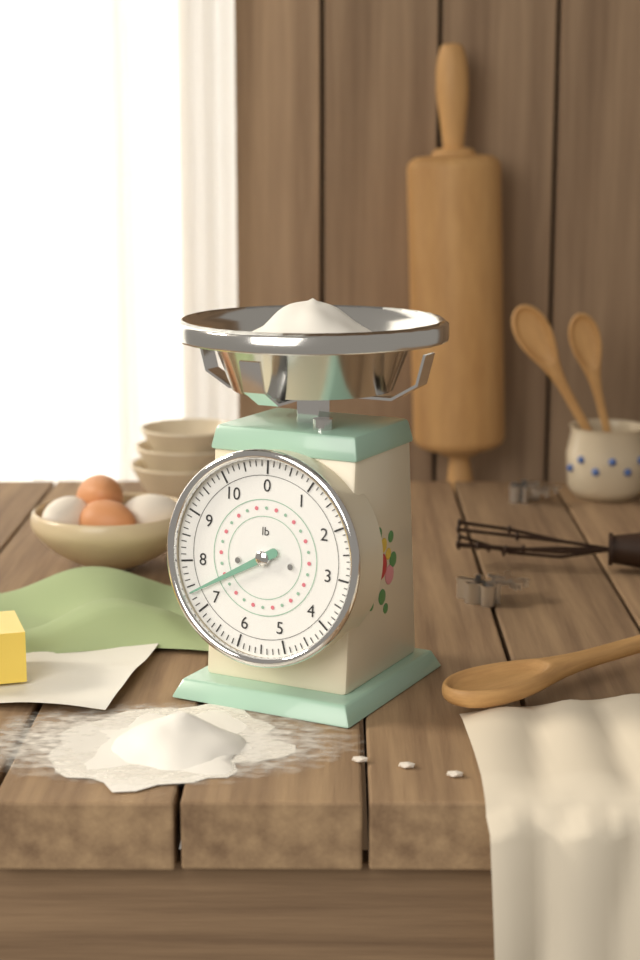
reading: 7.375 lb
